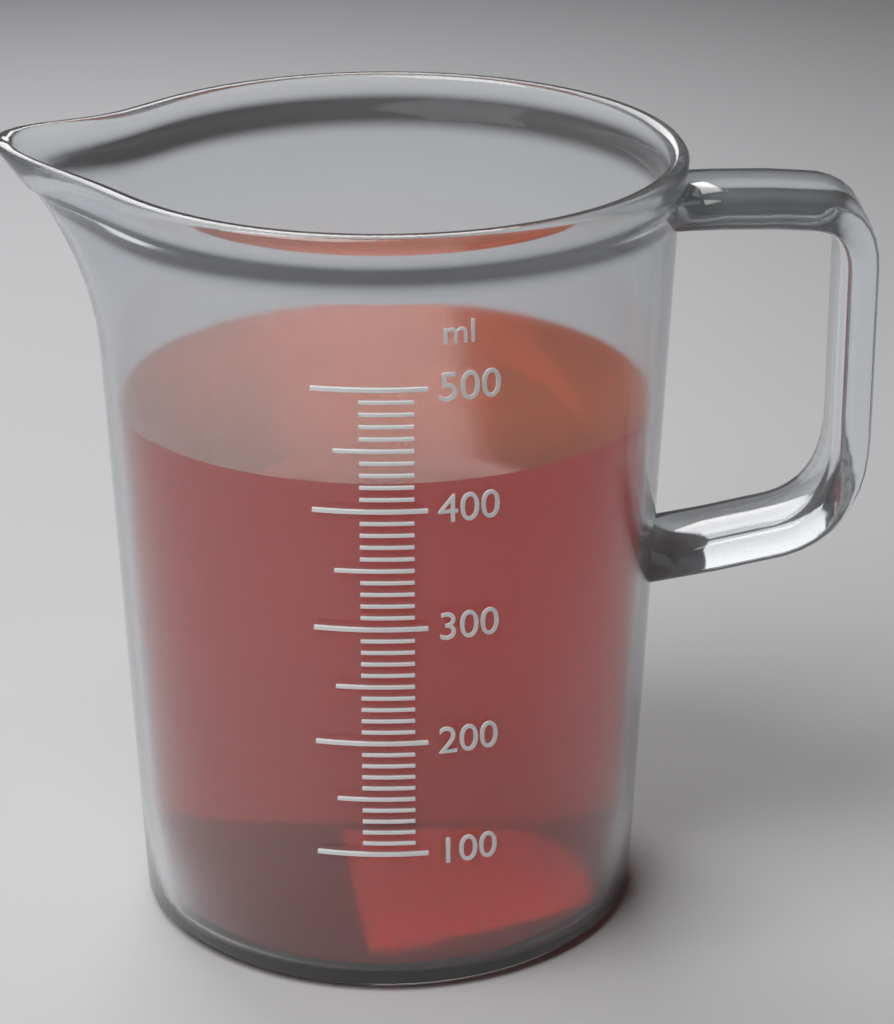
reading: 420 ml
